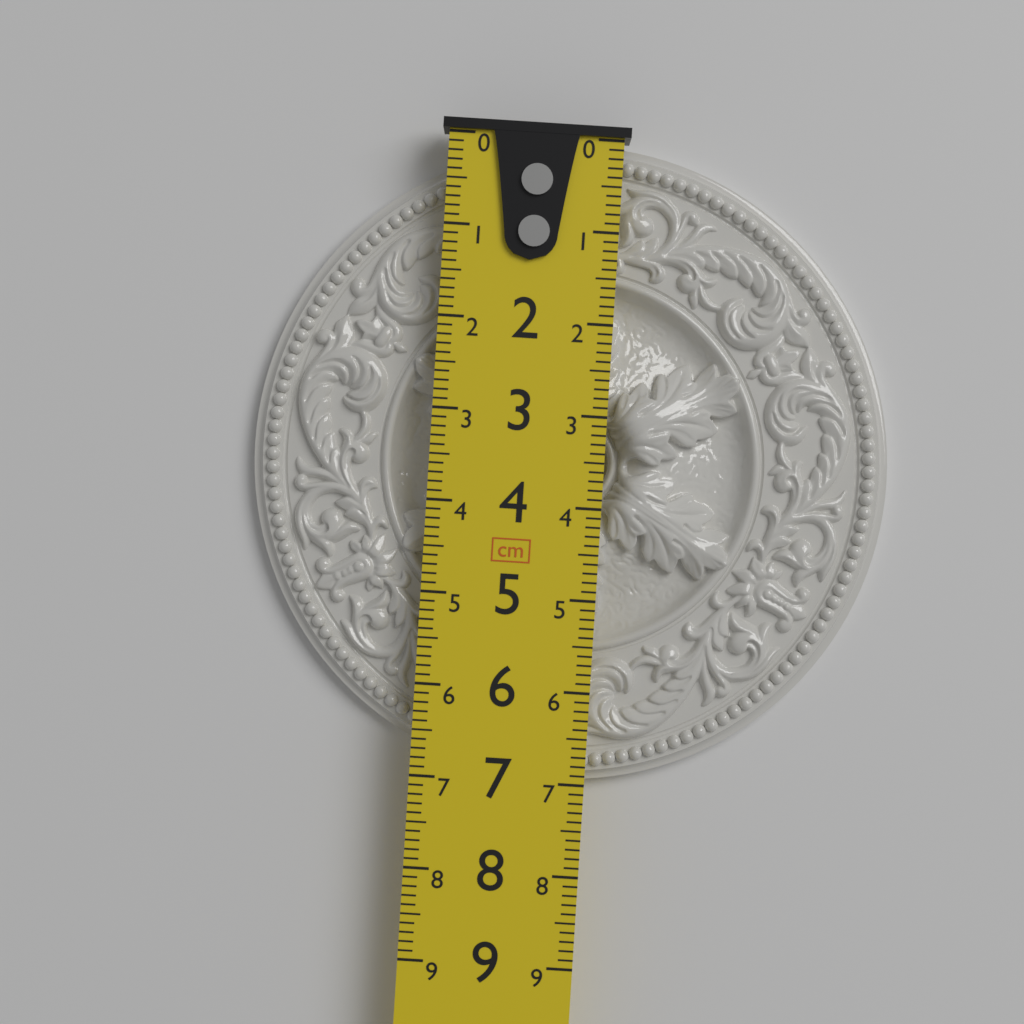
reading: 7.0 cm
